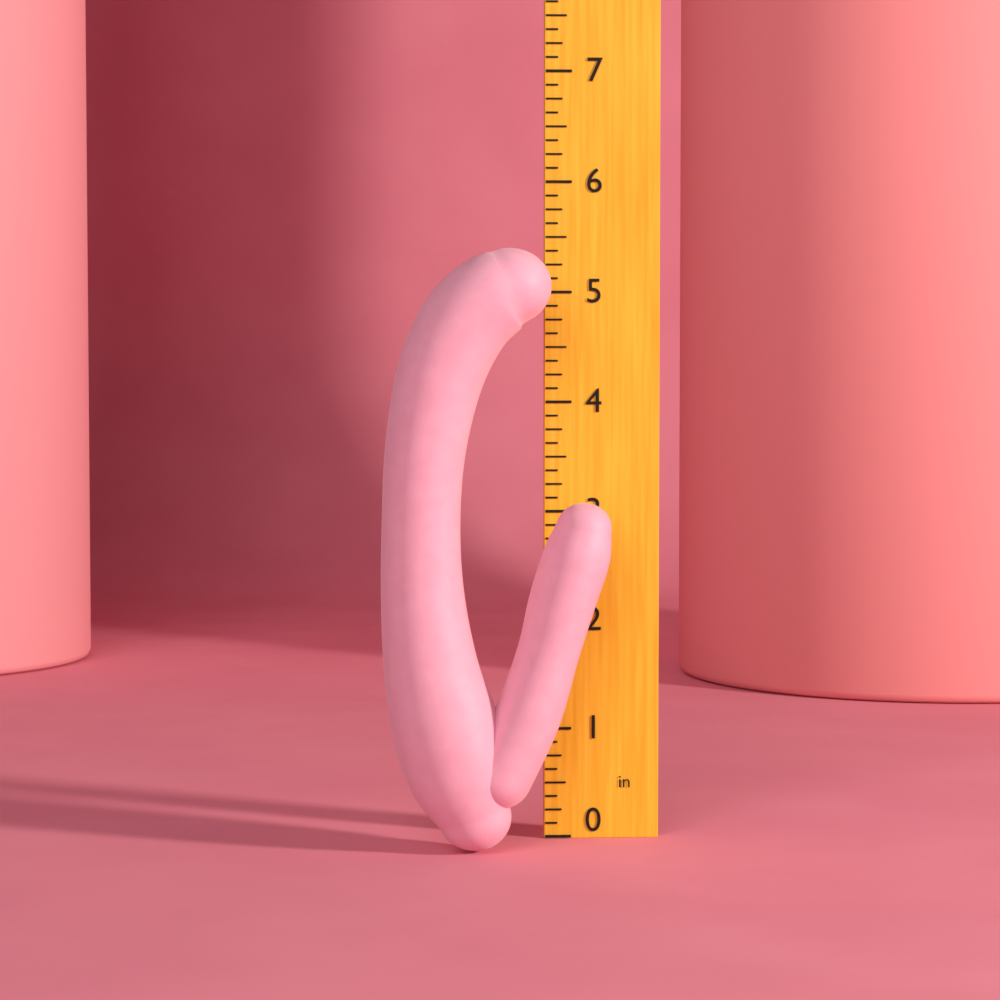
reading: 5.375 in
